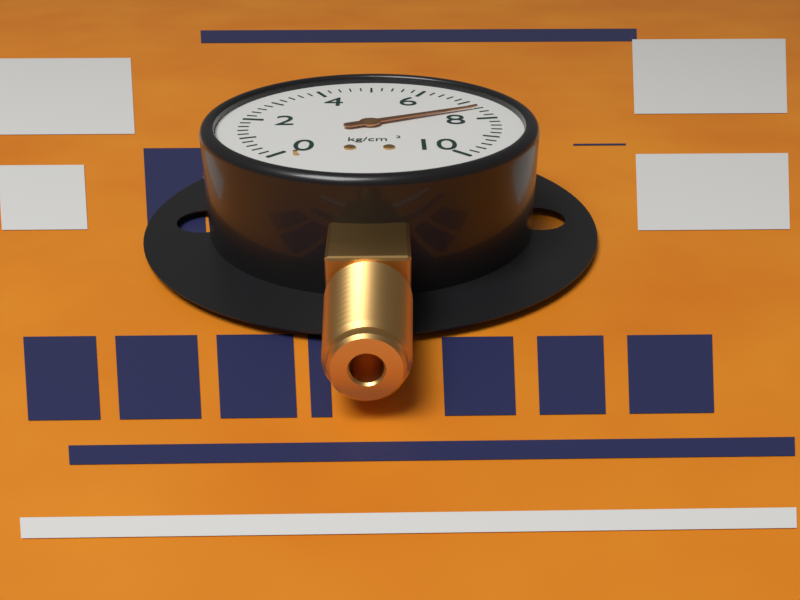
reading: 7.4 kg/cm²
